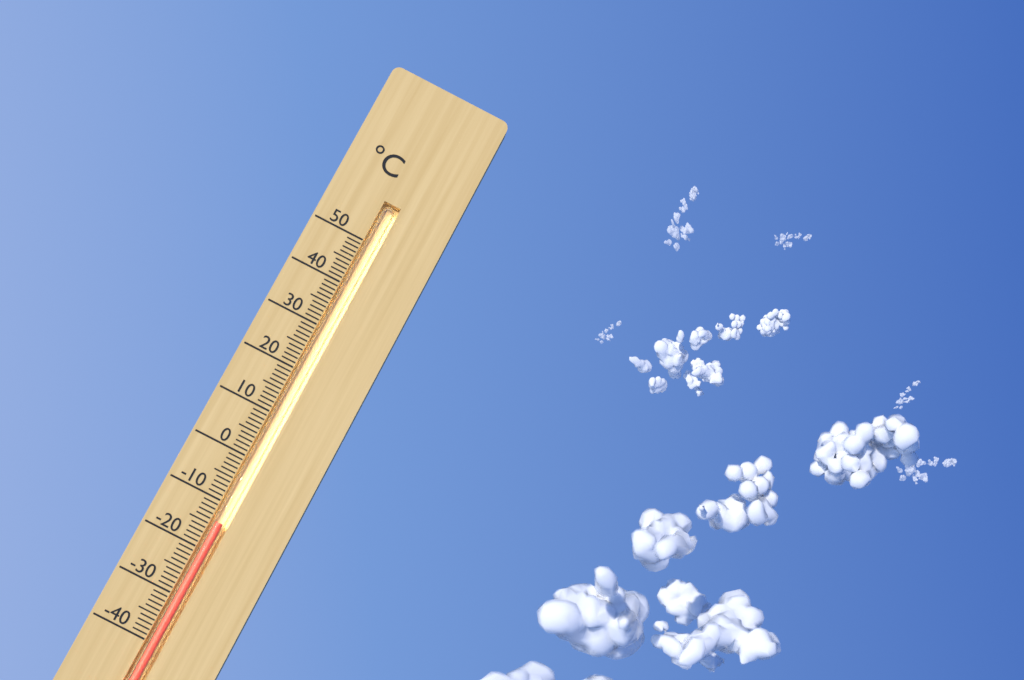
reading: -14 °C
